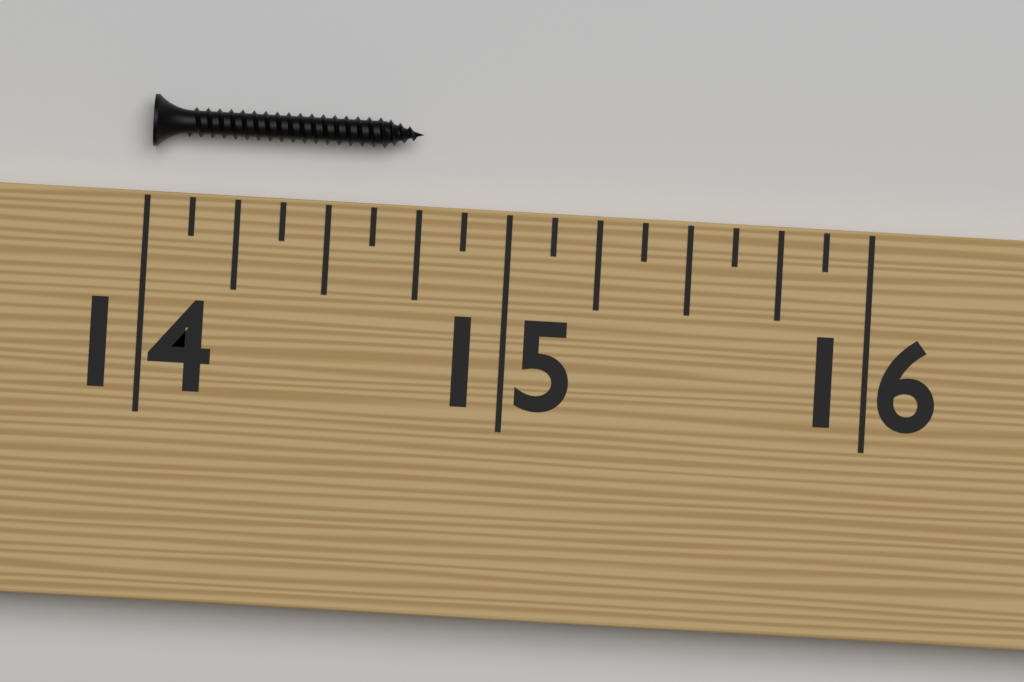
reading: 14.750 (no unit)
